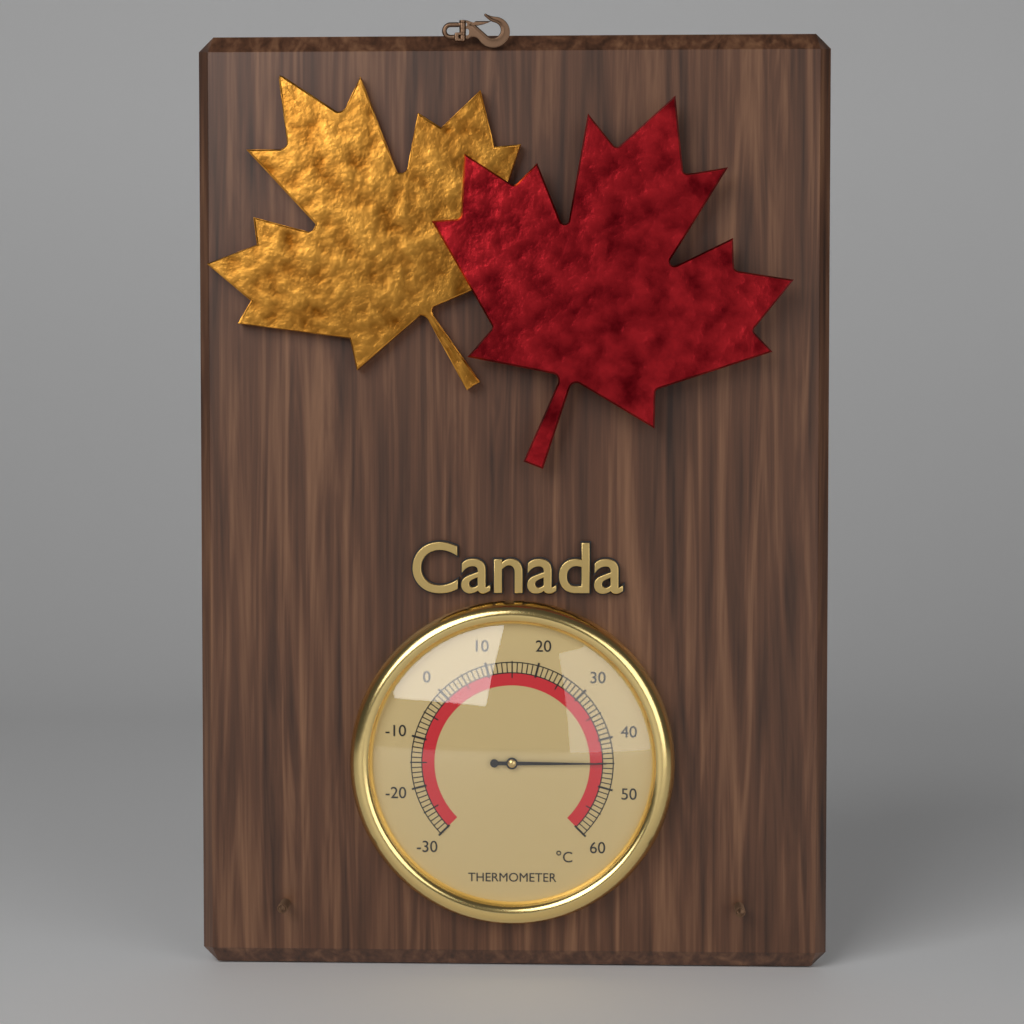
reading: 45 °C
